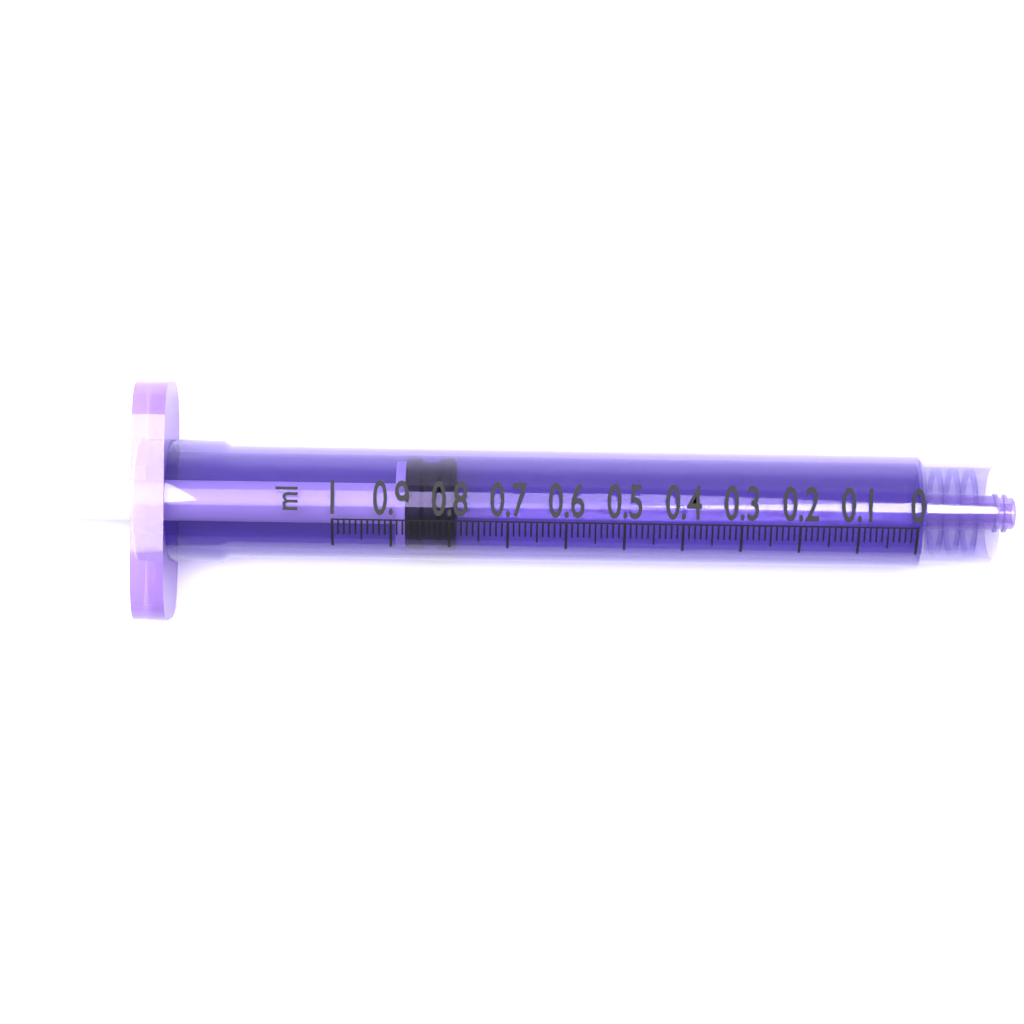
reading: 0.79 ml
